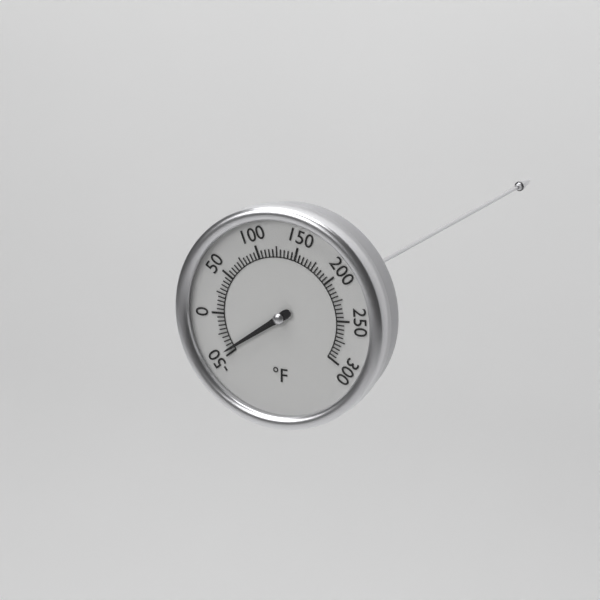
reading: -45 °F
